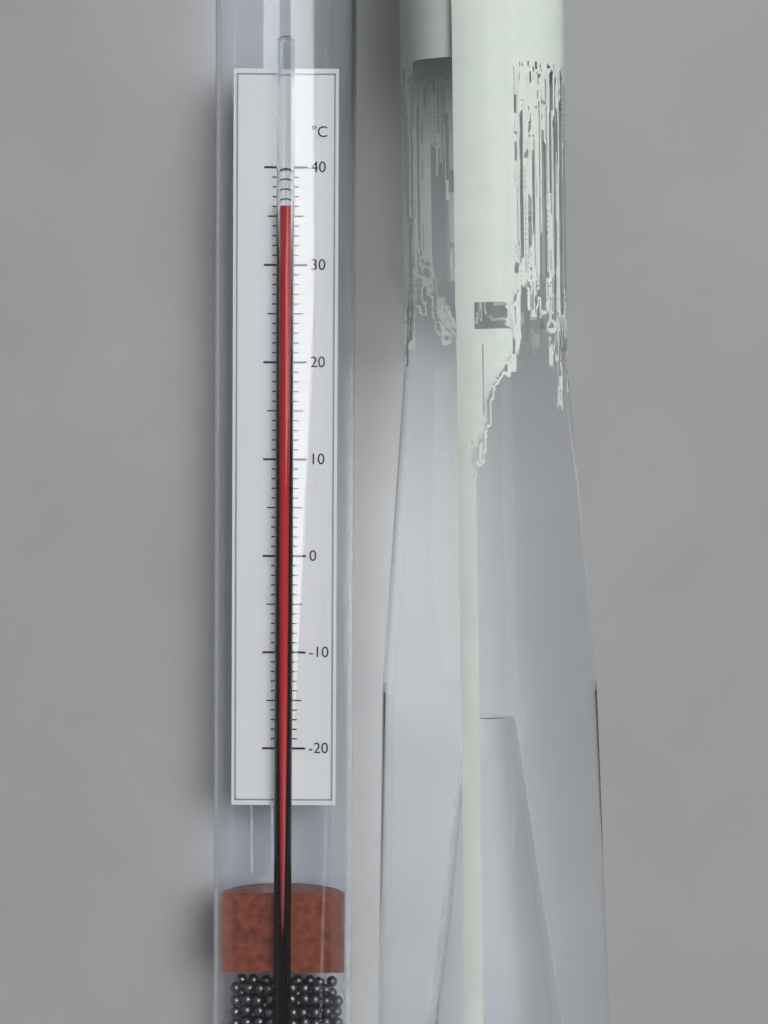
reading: 36 °C
